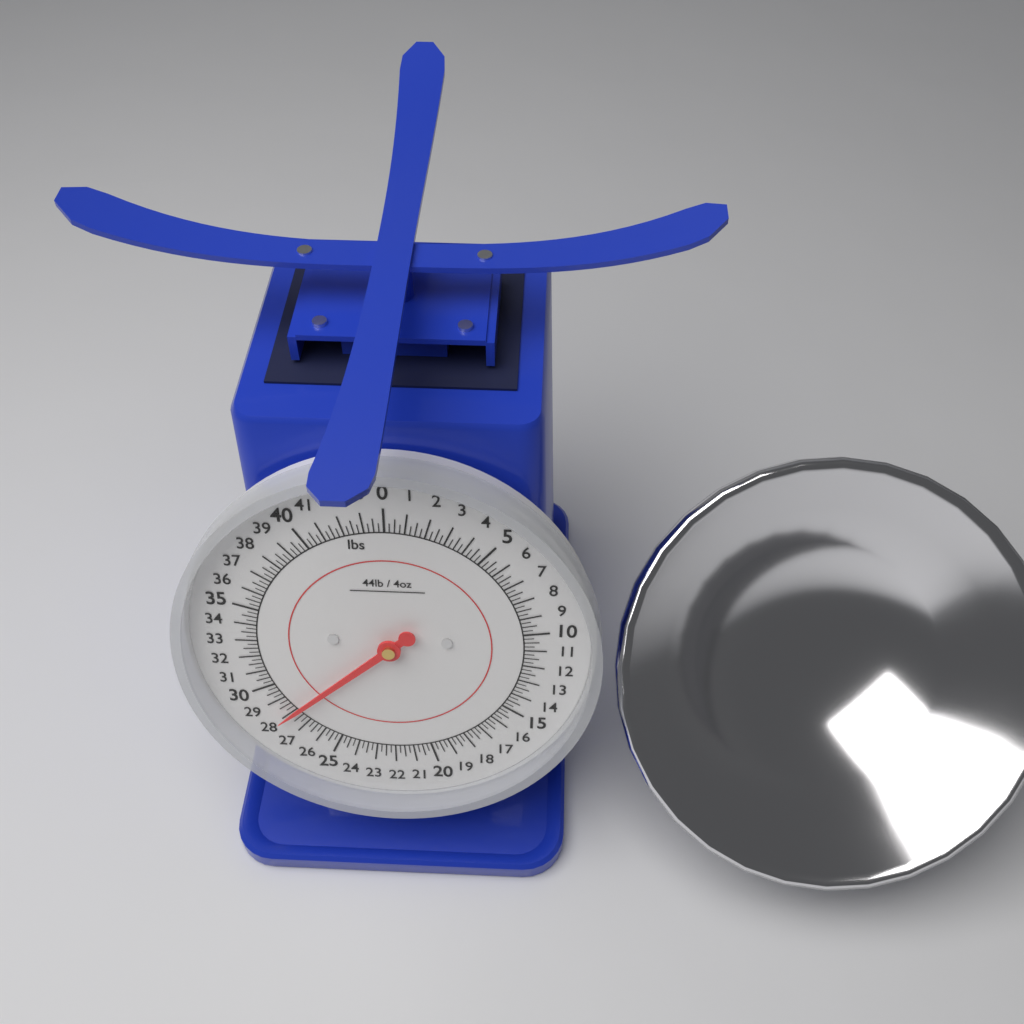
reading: 28.00 lbs
